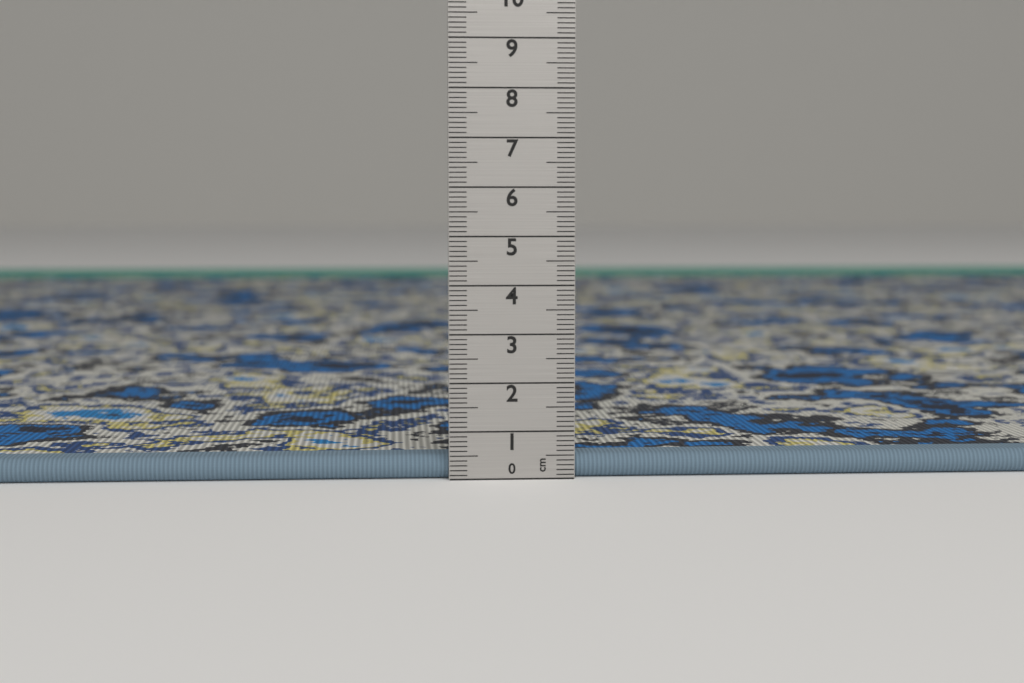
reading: 0.5 cm
